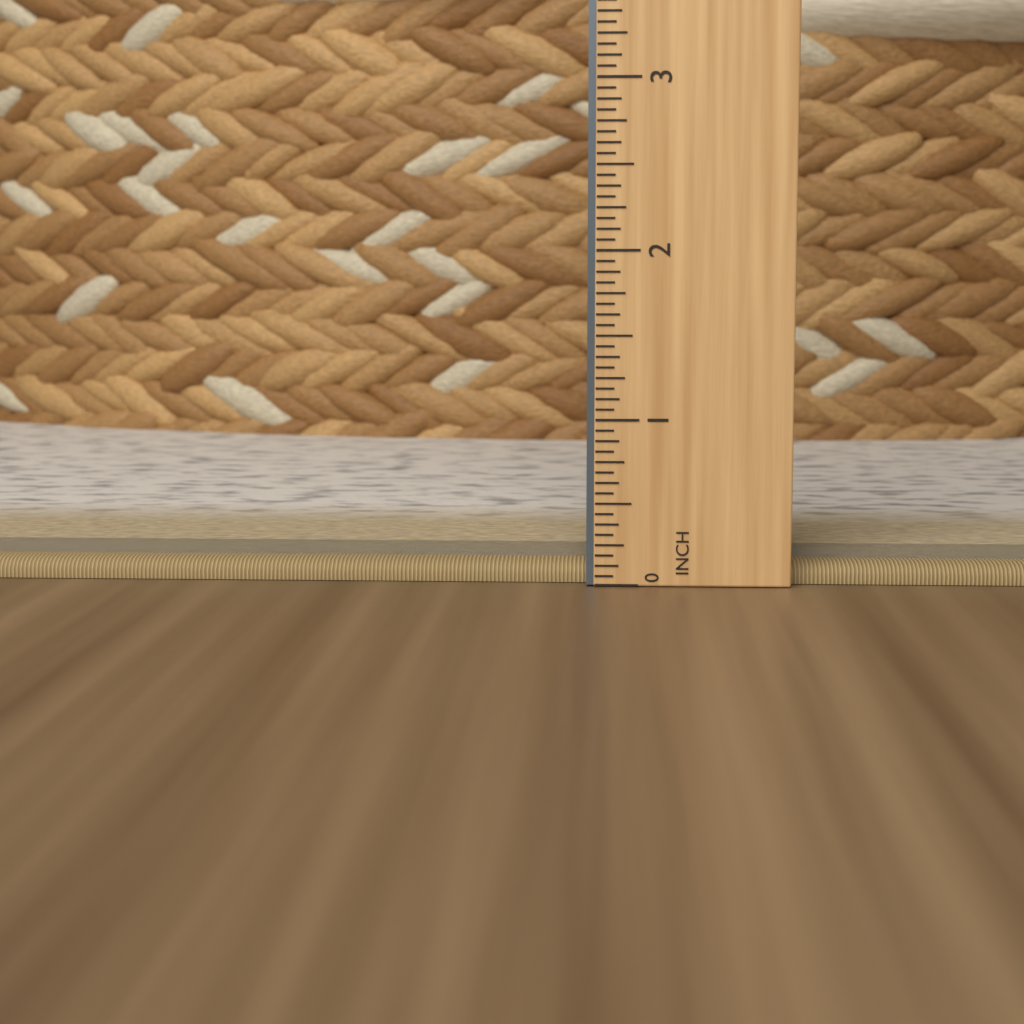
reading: 0.1875 in
